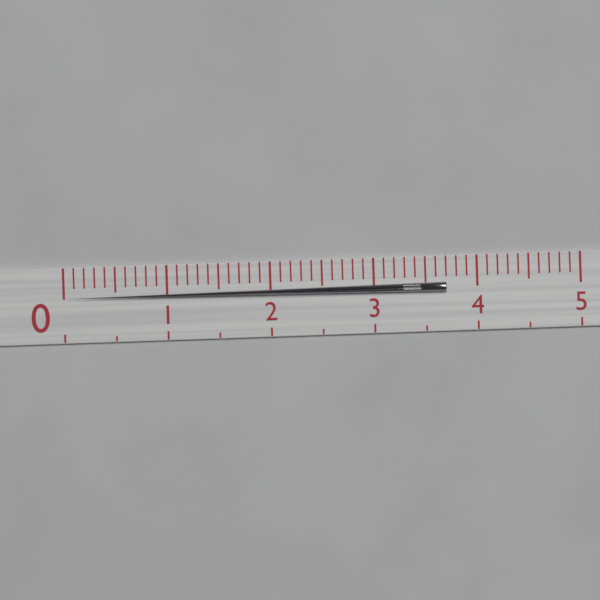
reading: 3.7 (no unit)
